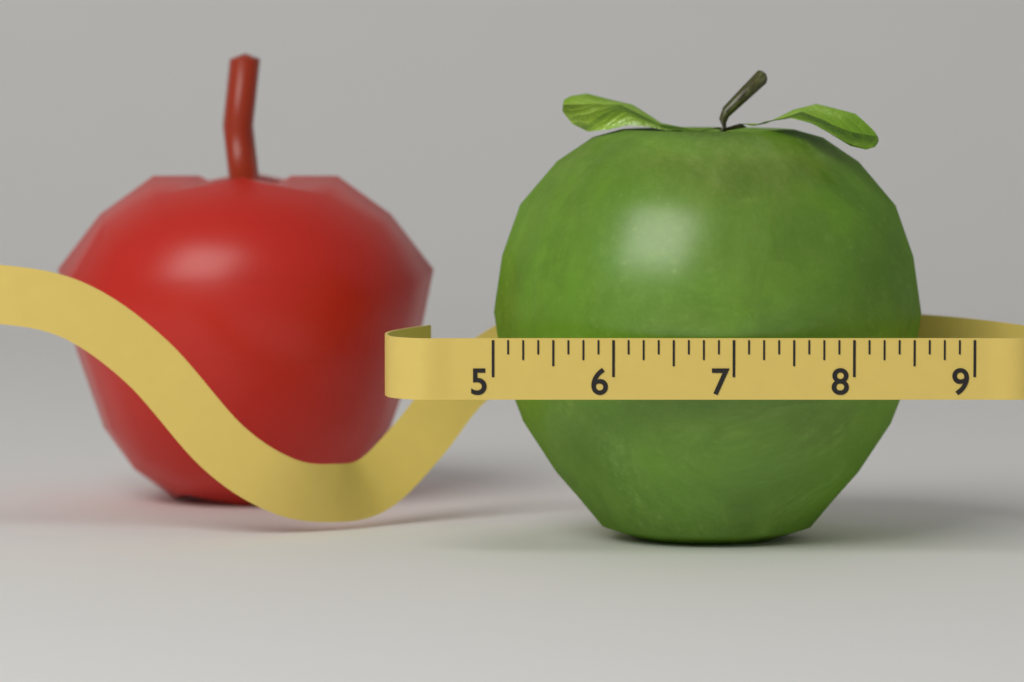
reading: 8.700 (no unit)
